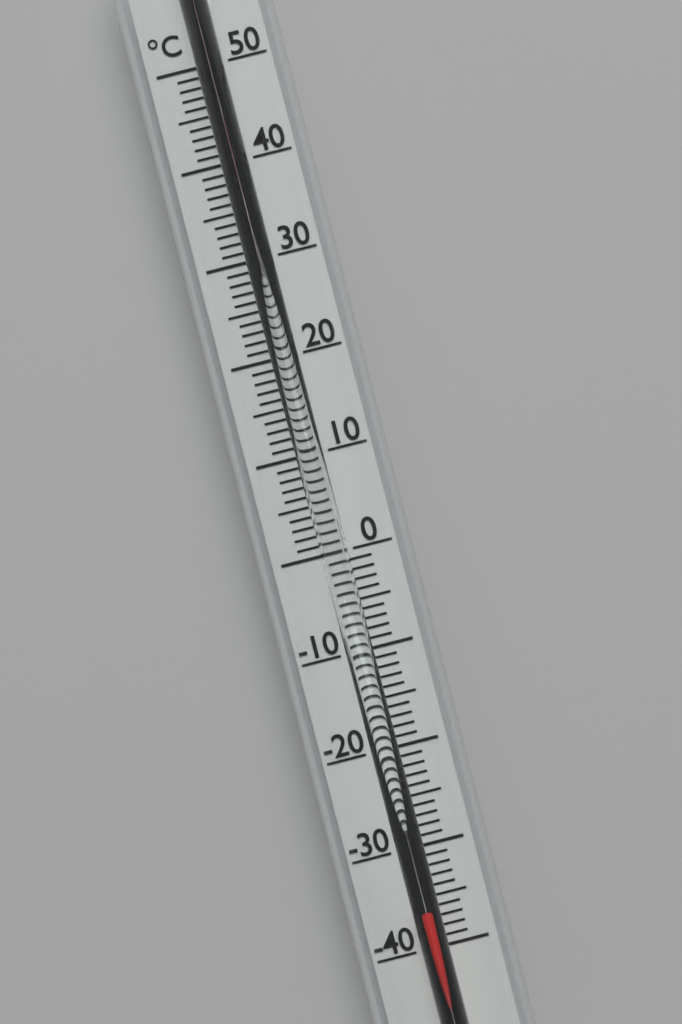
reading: -36 °C
